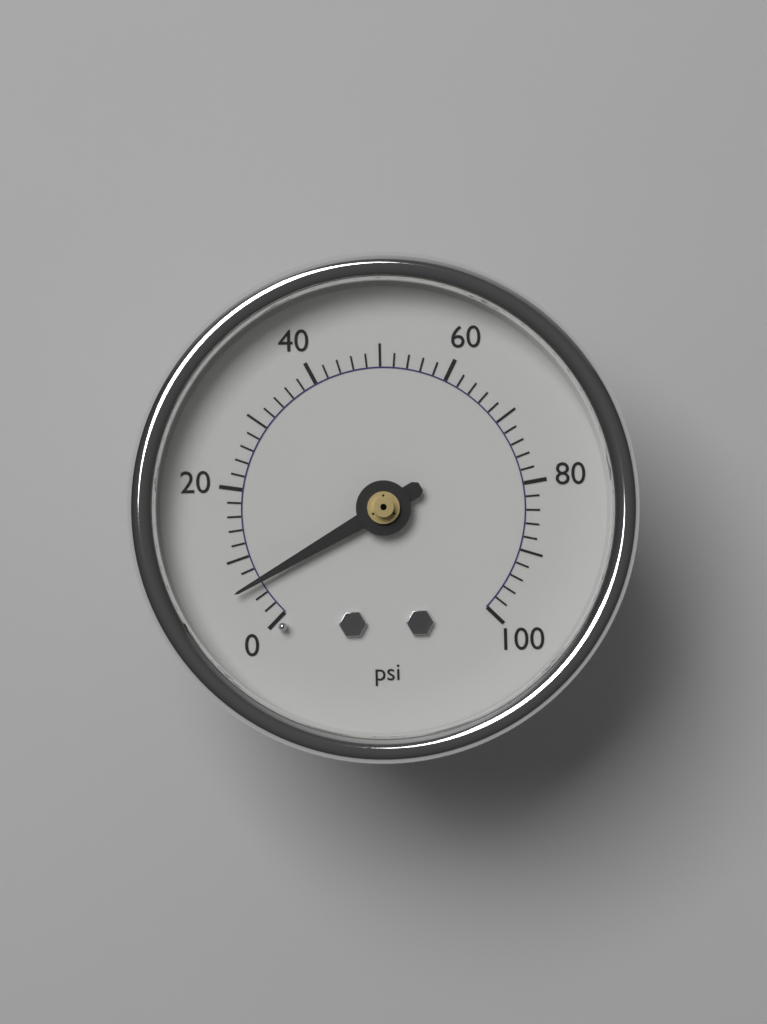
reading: 6 psi
